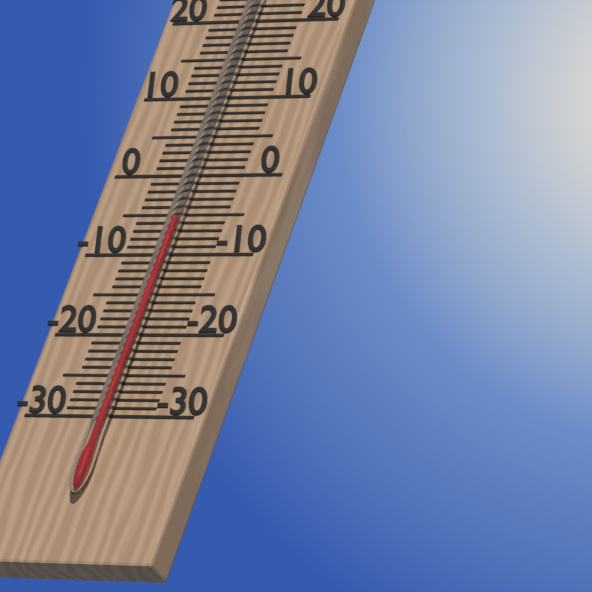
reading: -6 °C
